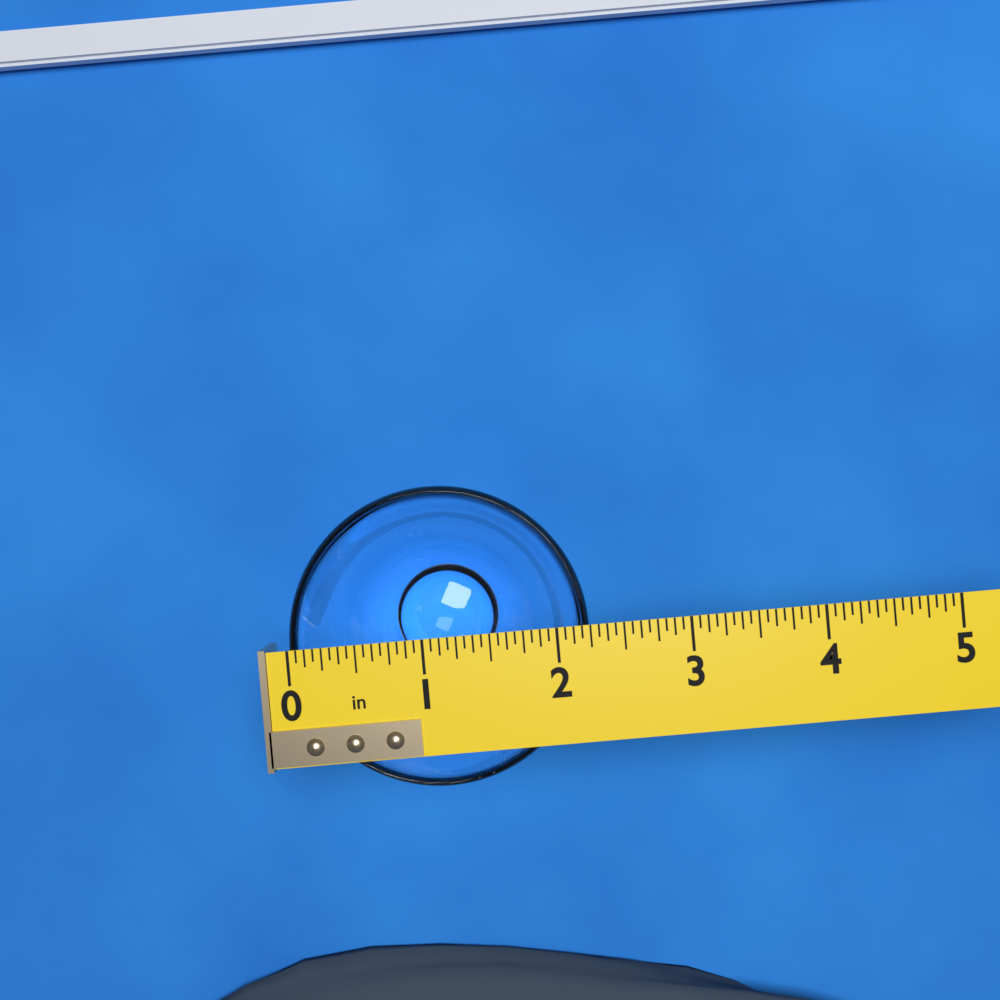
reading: 2.2500 in
